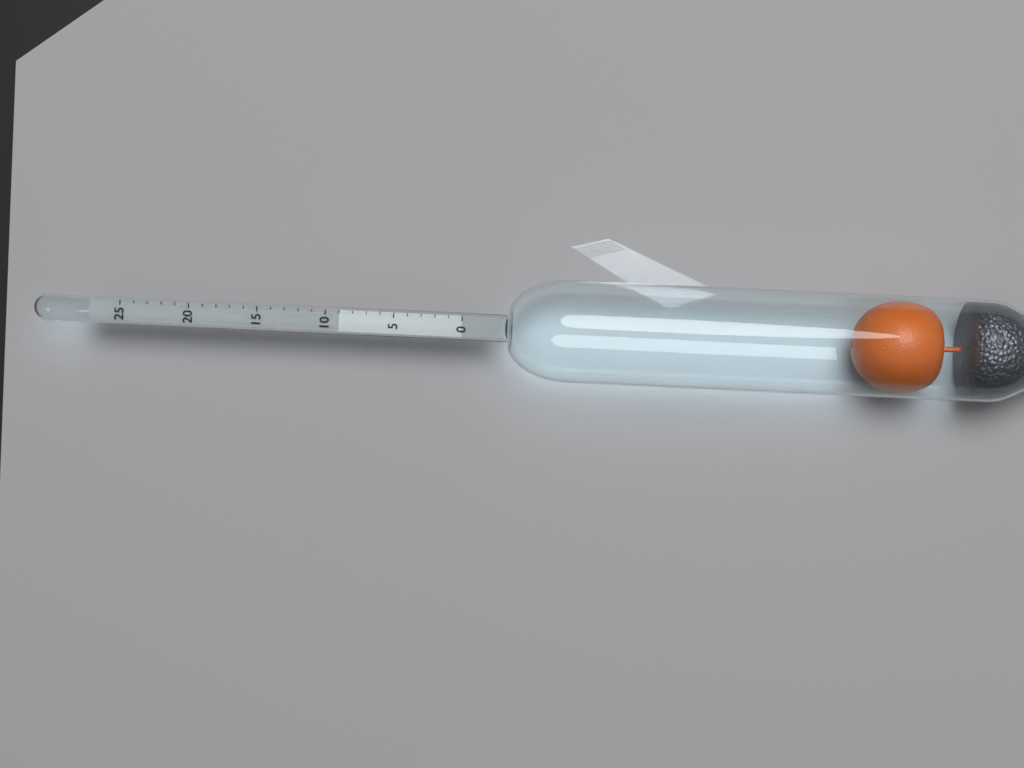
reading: 9 (no unit)
